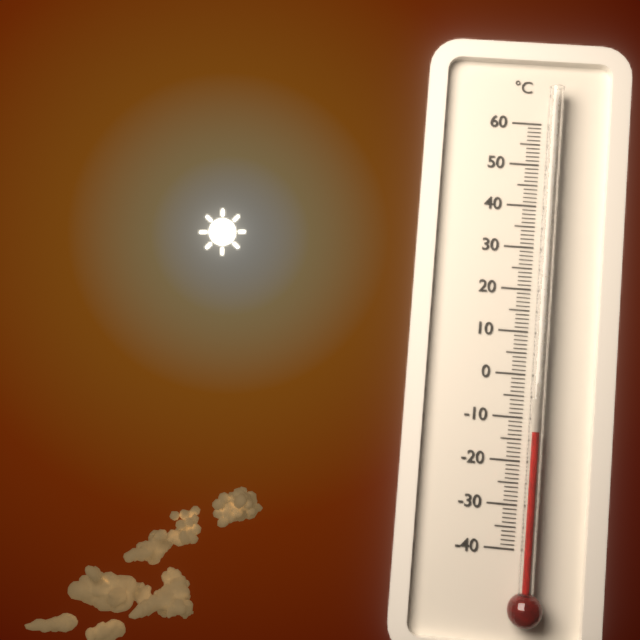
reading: -13 °C
